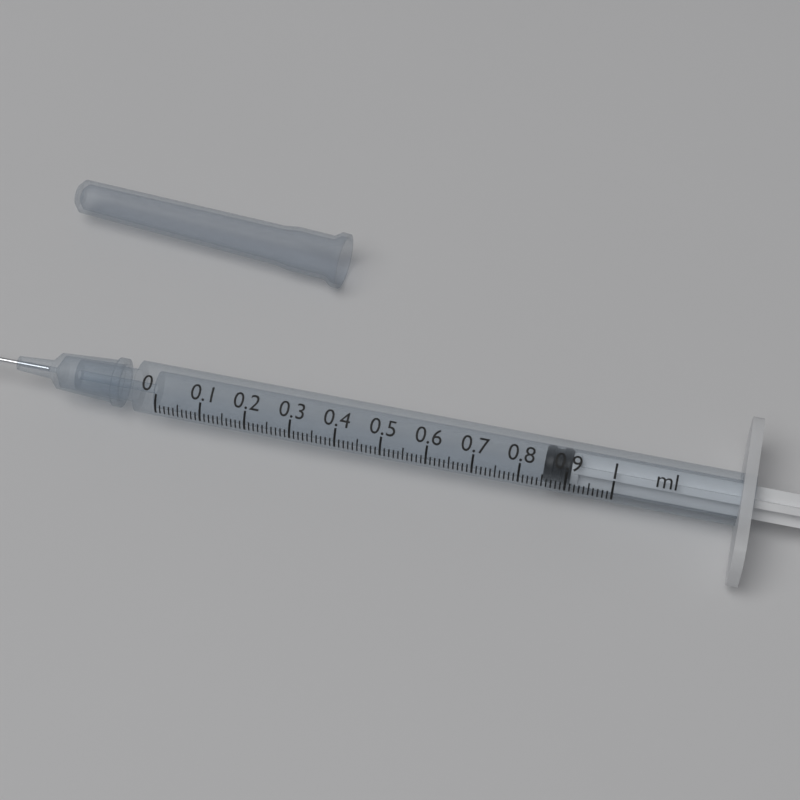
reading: 0.85 ml
